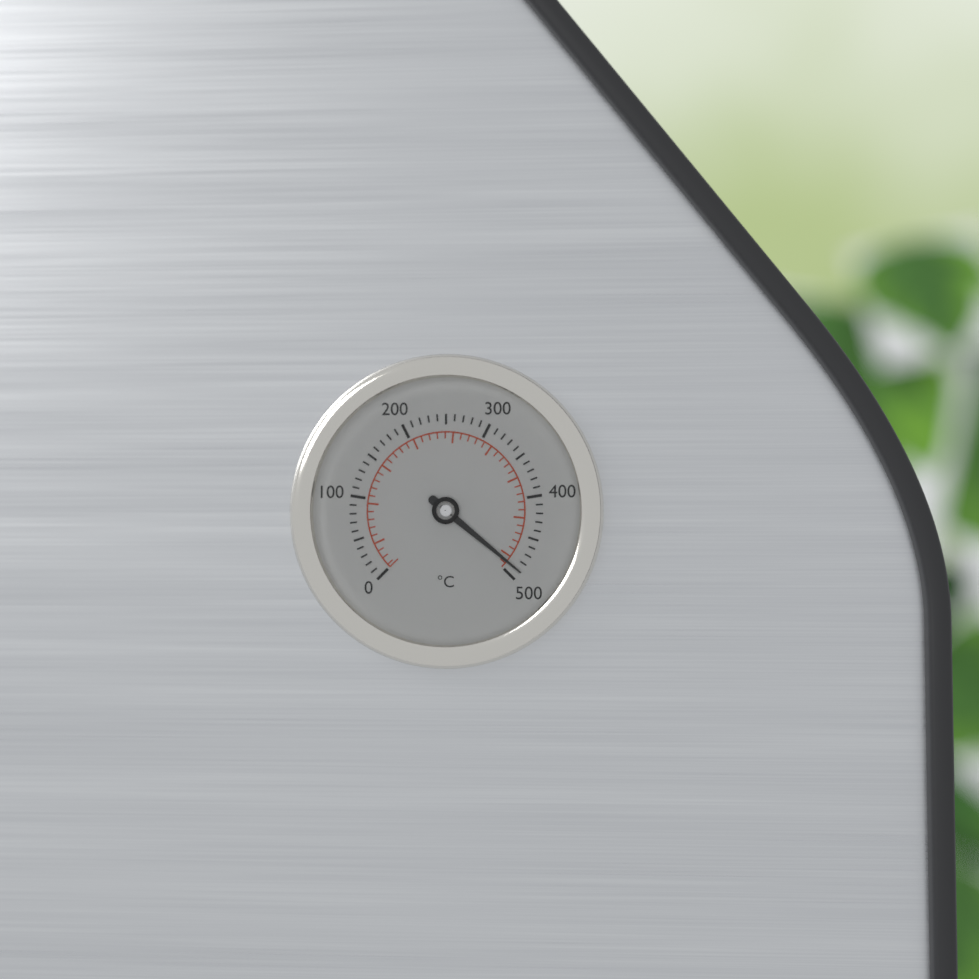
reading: 490 °C
